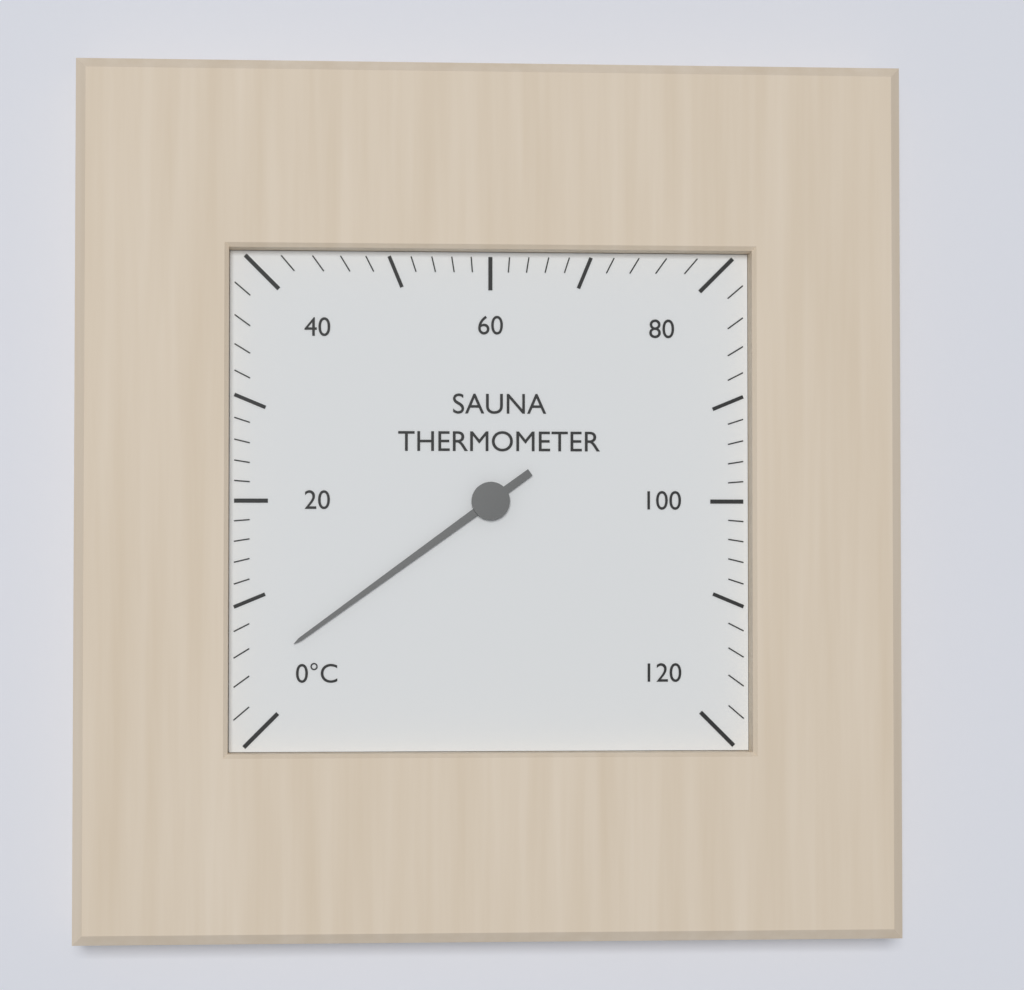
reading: 4 °C
